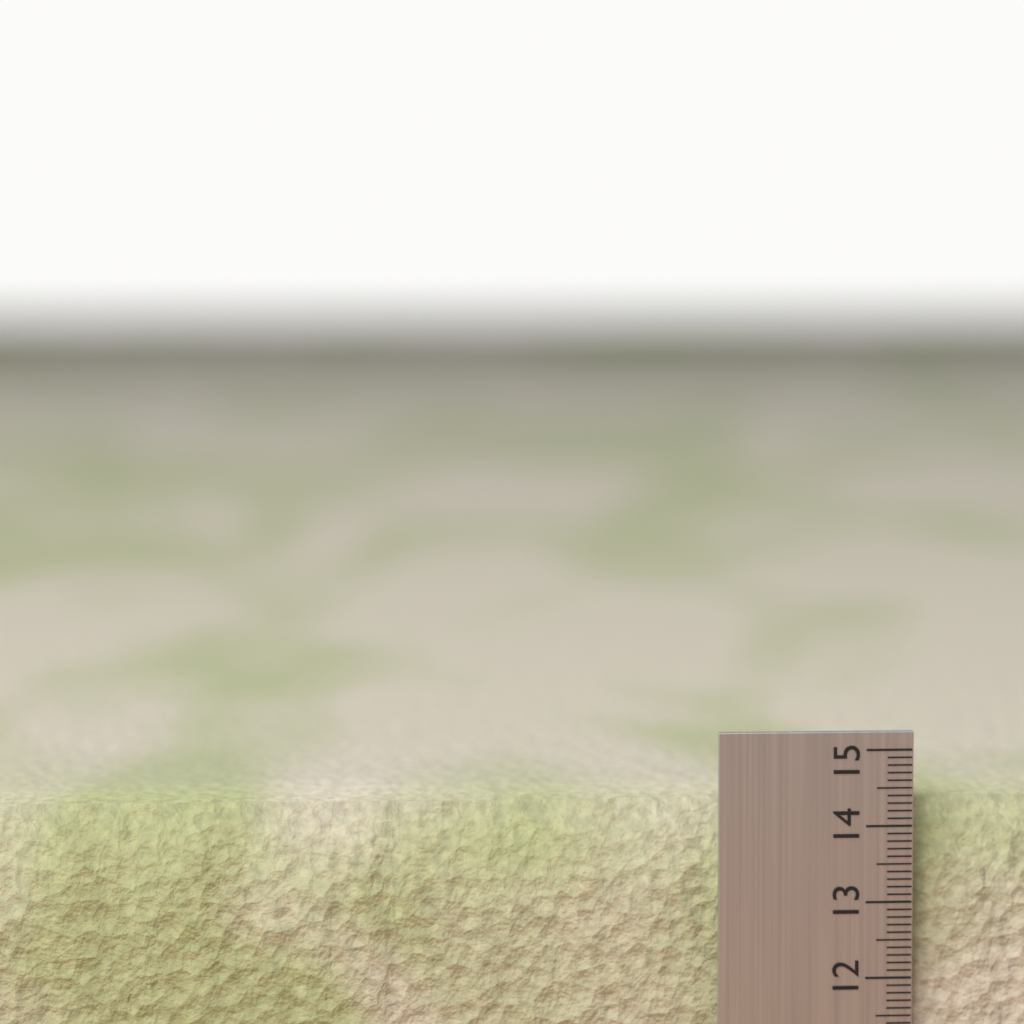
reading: 14.3 (no unit)
